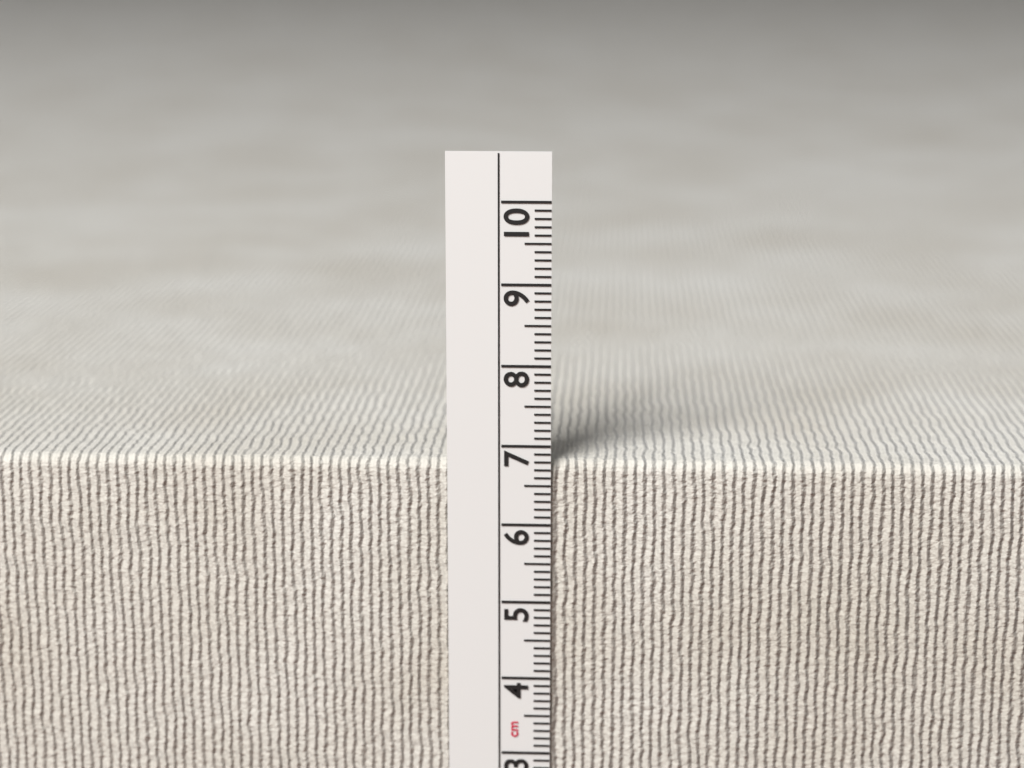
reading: 6.8 cm
